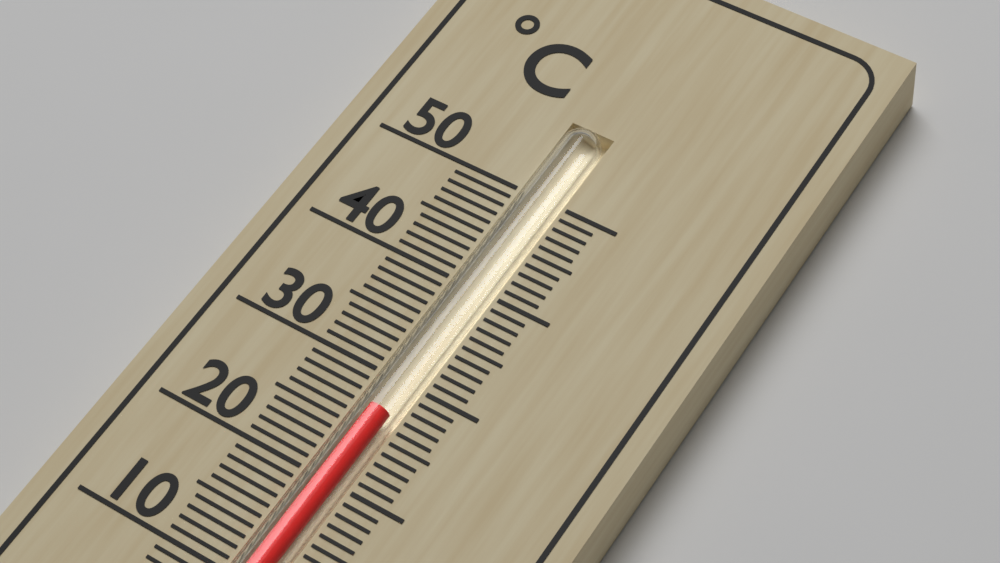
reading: 27 °C
